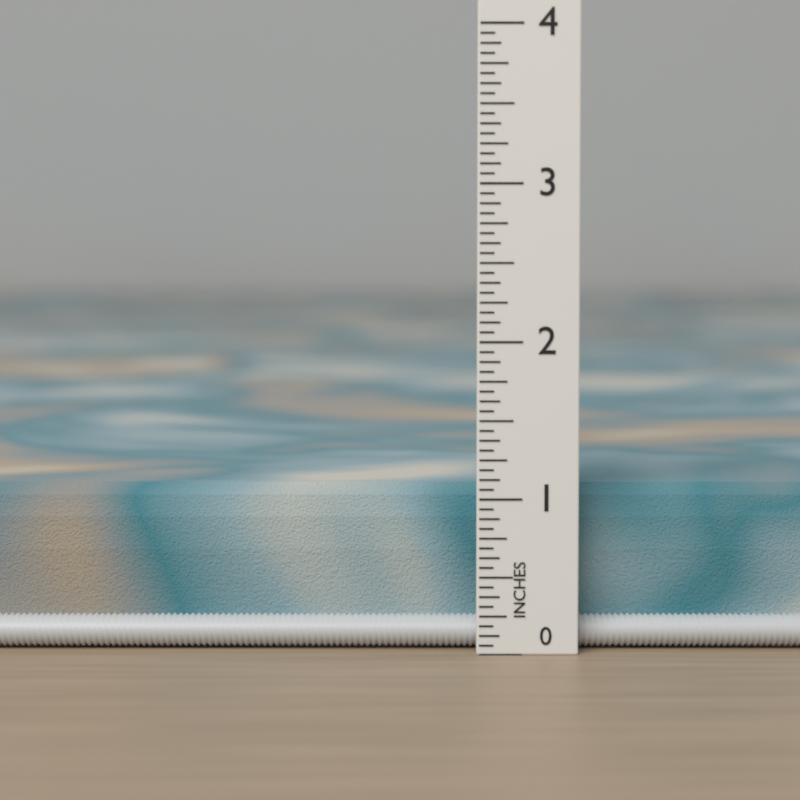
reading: 1.0625 in
